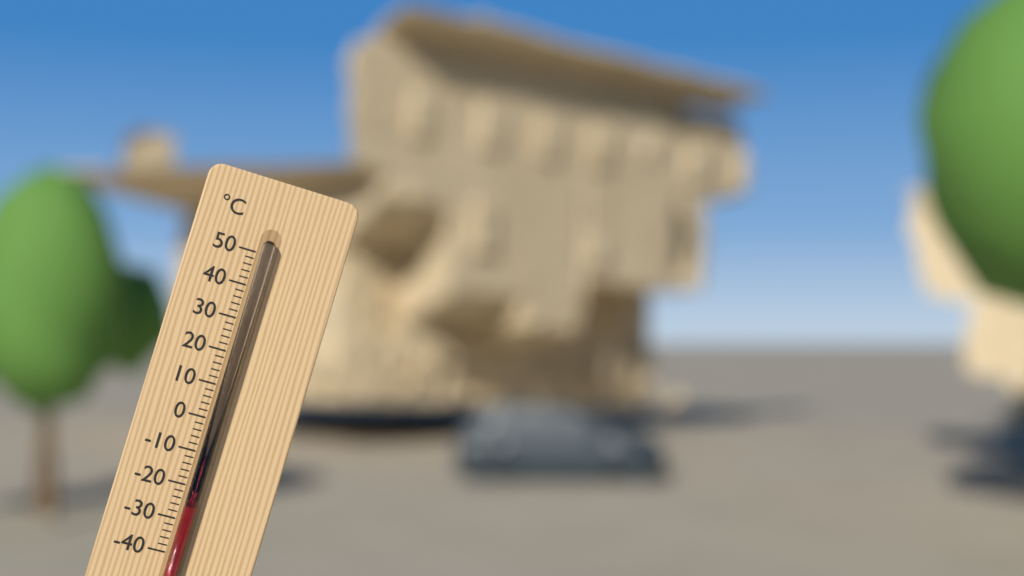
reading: -26 °C
